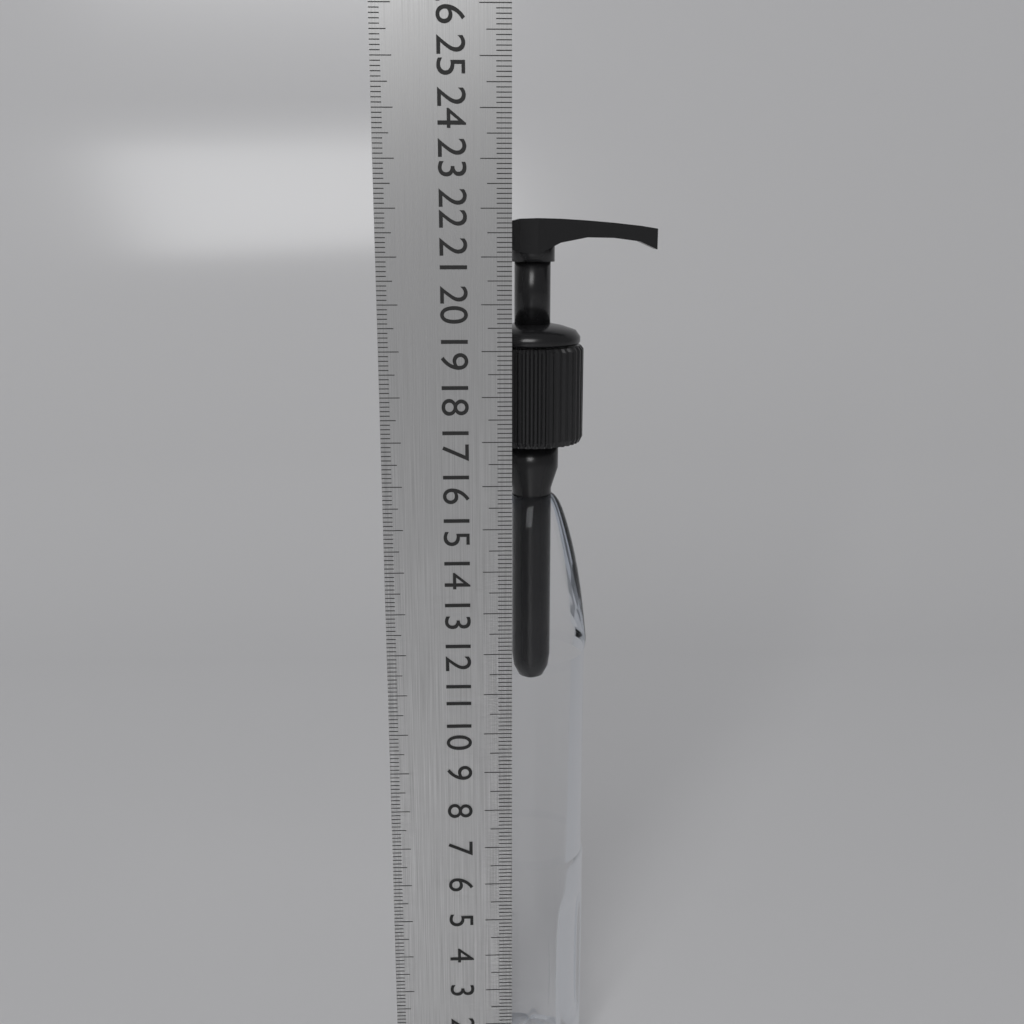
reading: 21.8 cm
